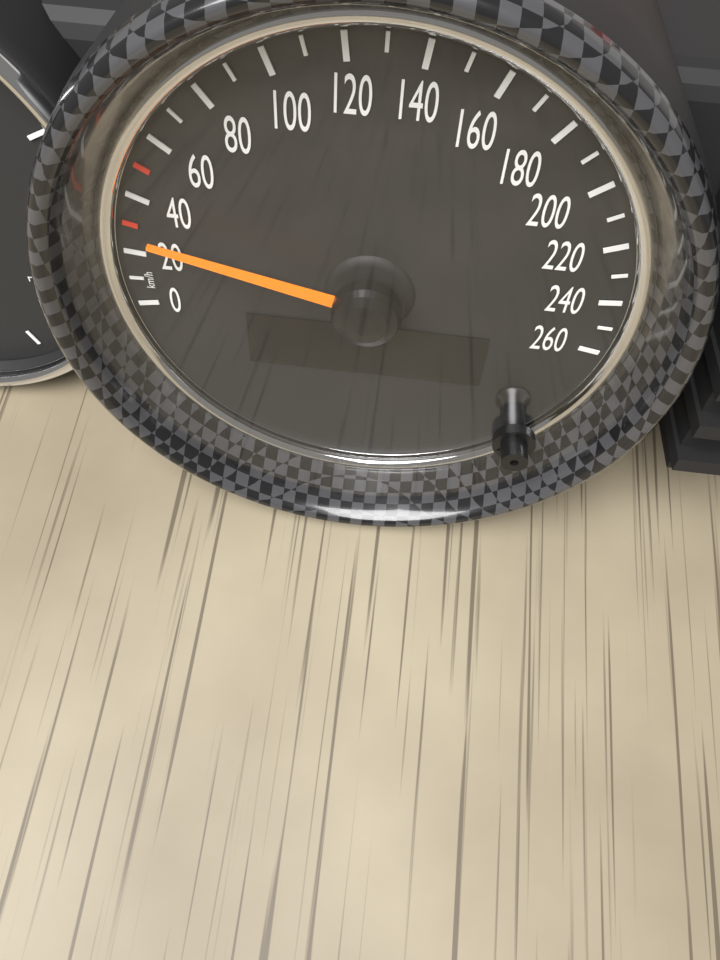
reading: 30 km/h
